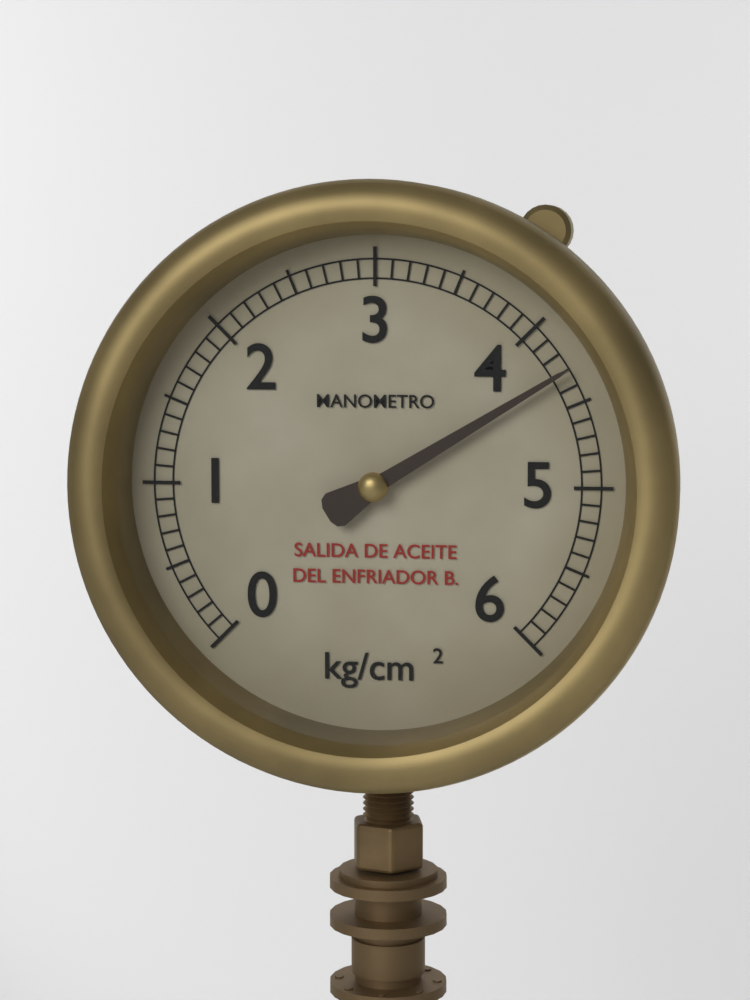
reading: 4.3 kg/cm²
